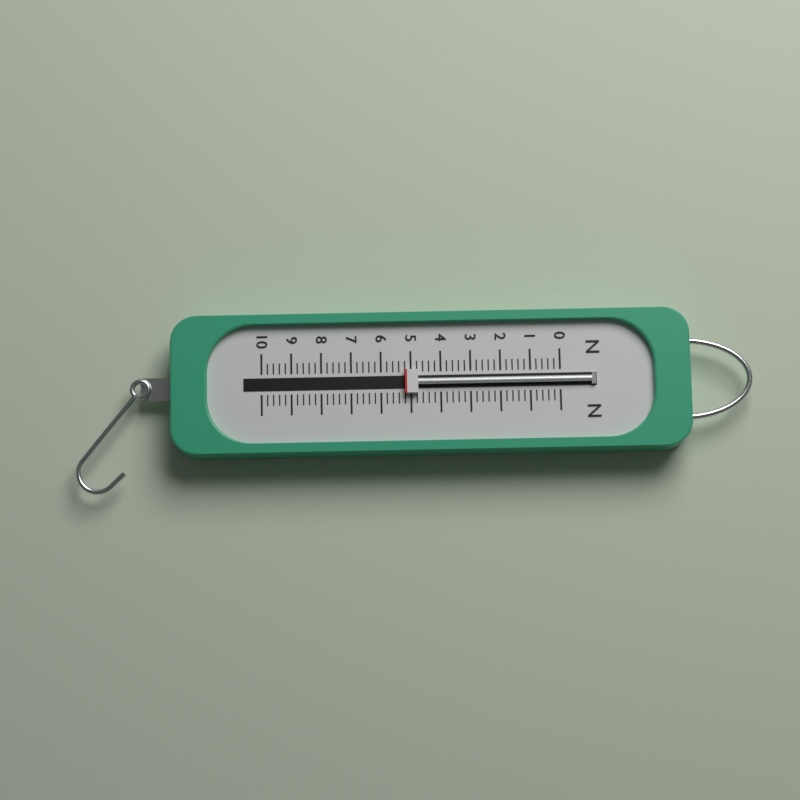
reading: 5.2 N
